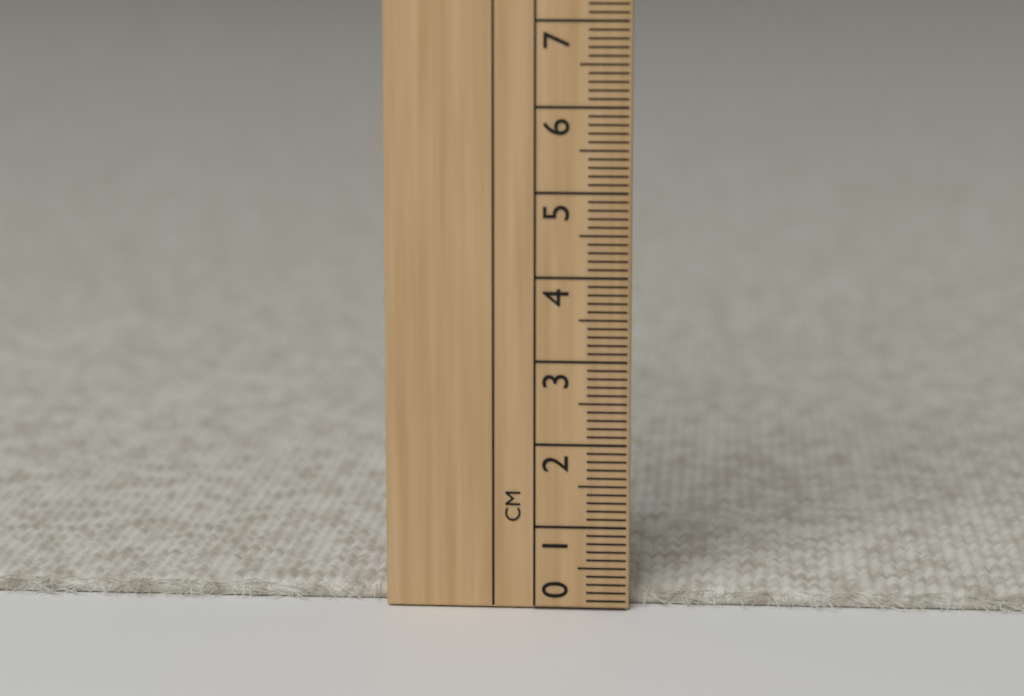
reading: 0.2 cm
